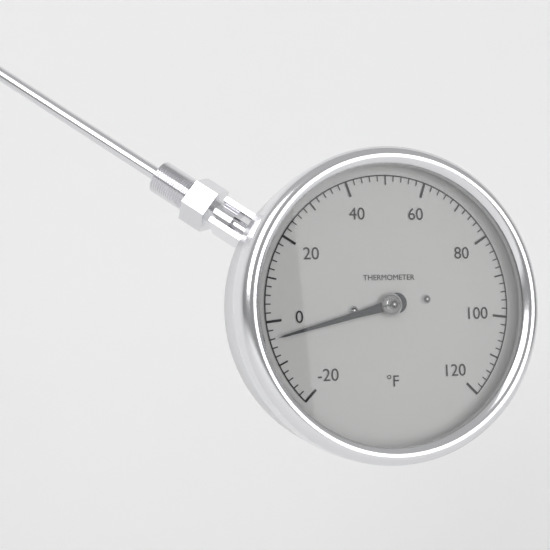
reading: -4 °F
